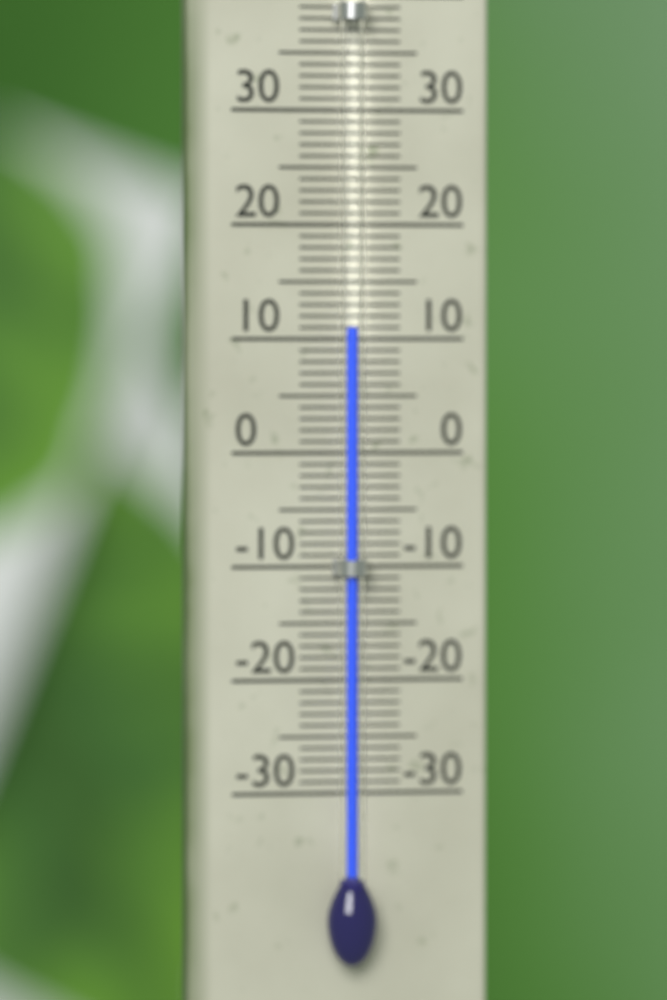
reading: 11 °C
